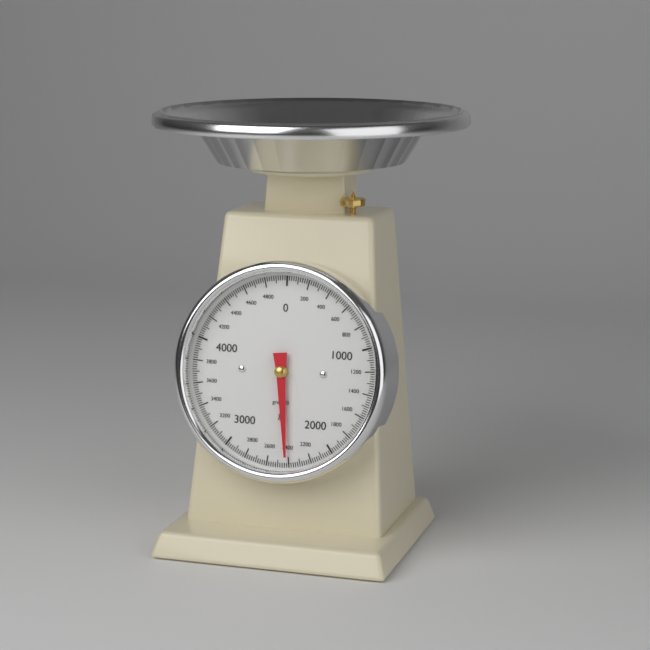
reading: 2420 g
